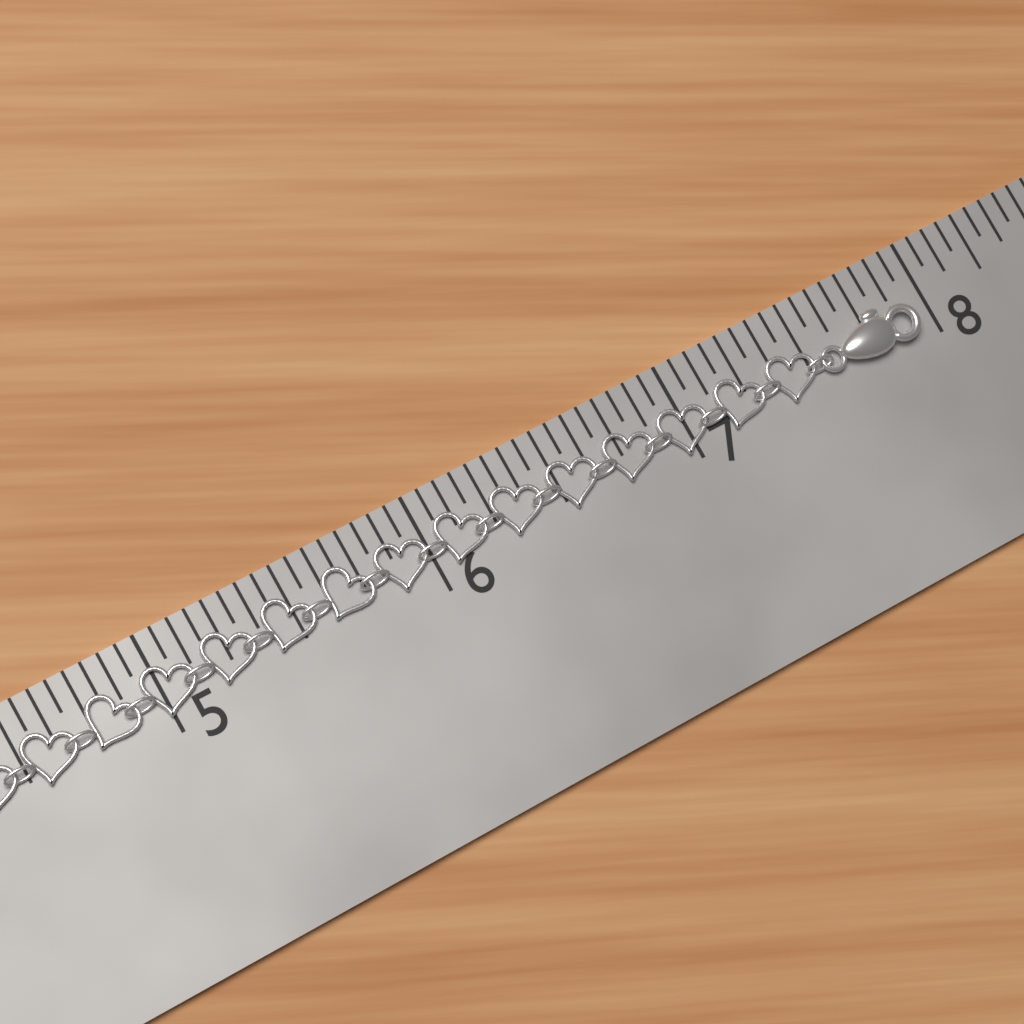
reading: 7.9375 in
